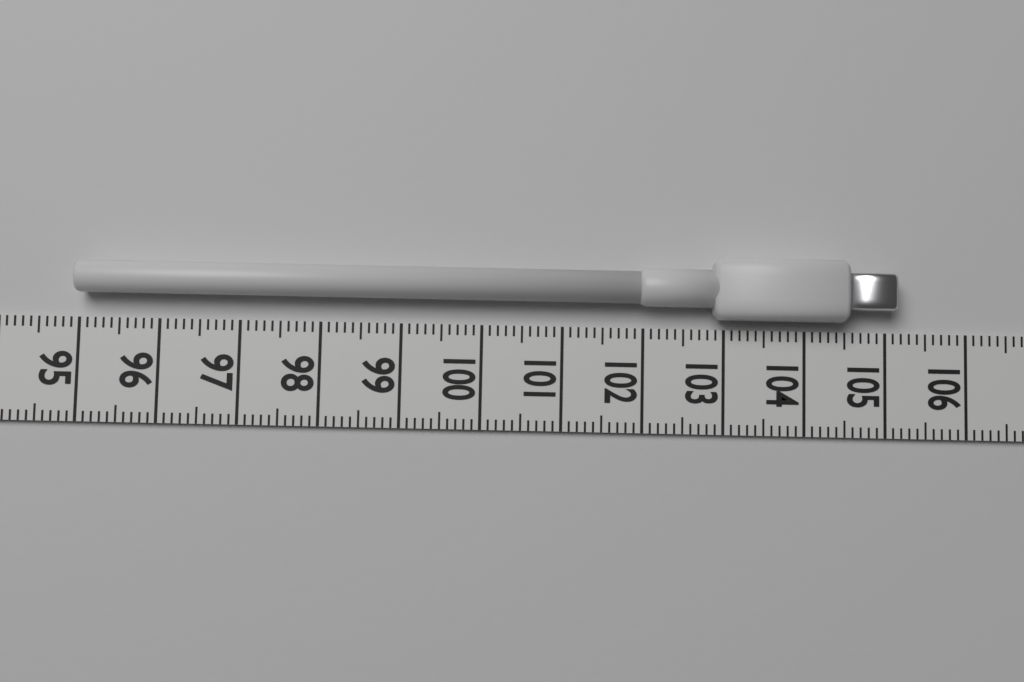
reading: 105.1 (no unit)
